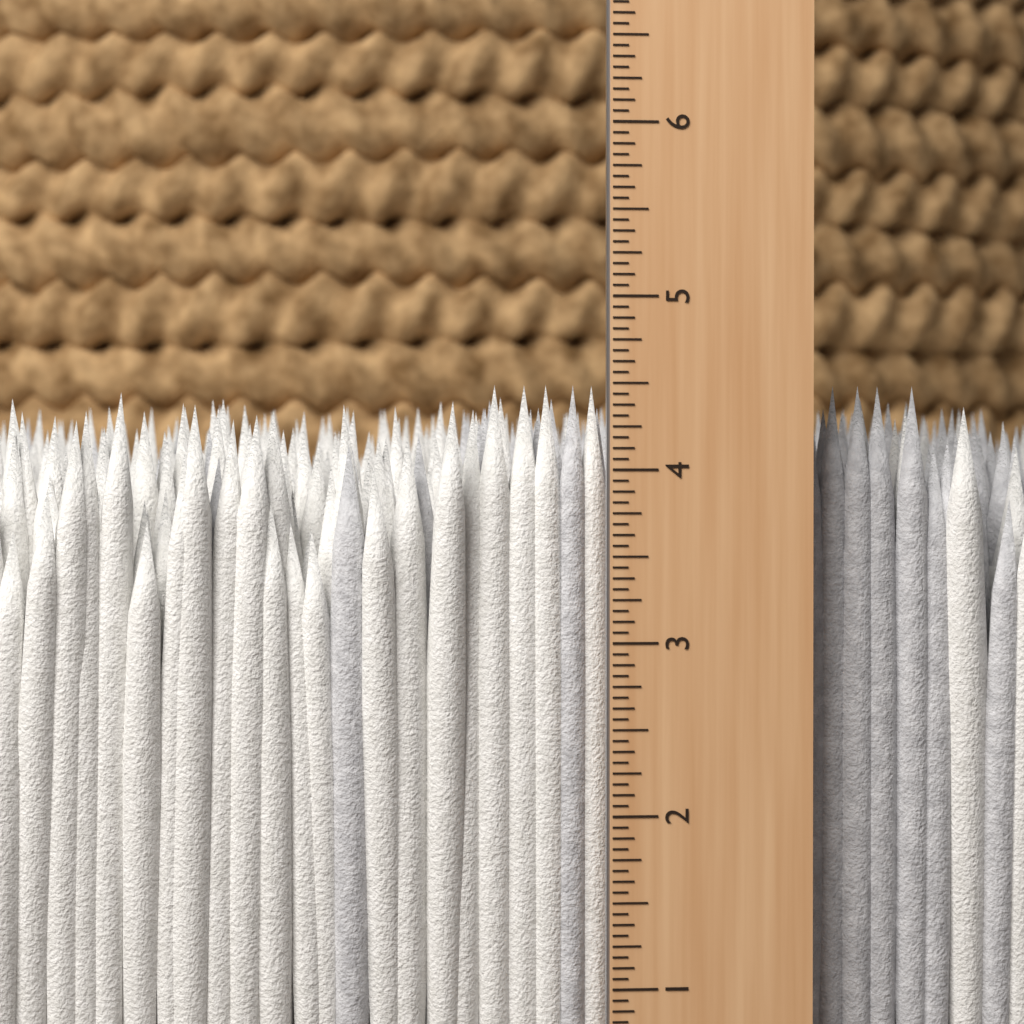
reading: 4.5000 in
